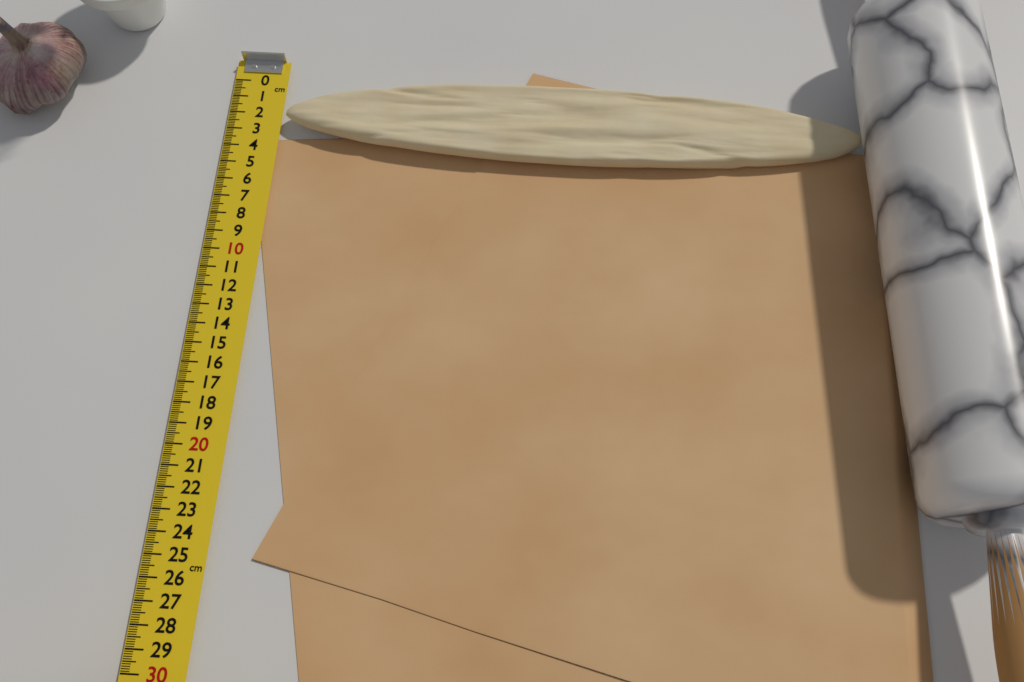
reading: 4.4 cm
